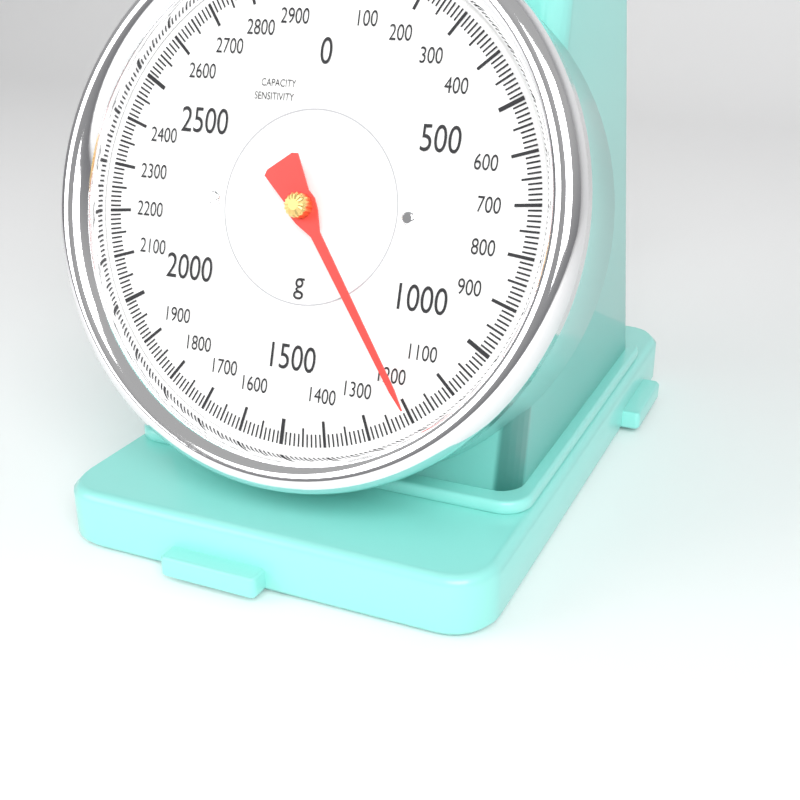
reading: 1200 g
